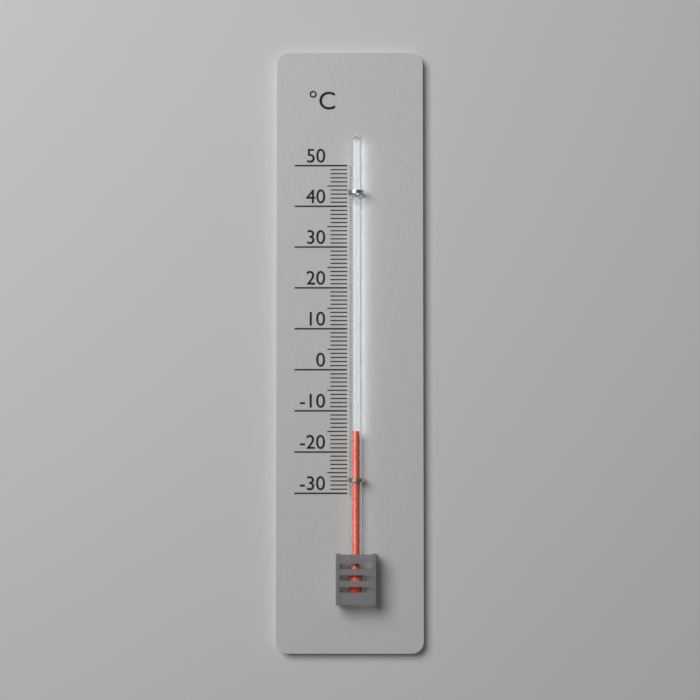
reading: -15 °C
